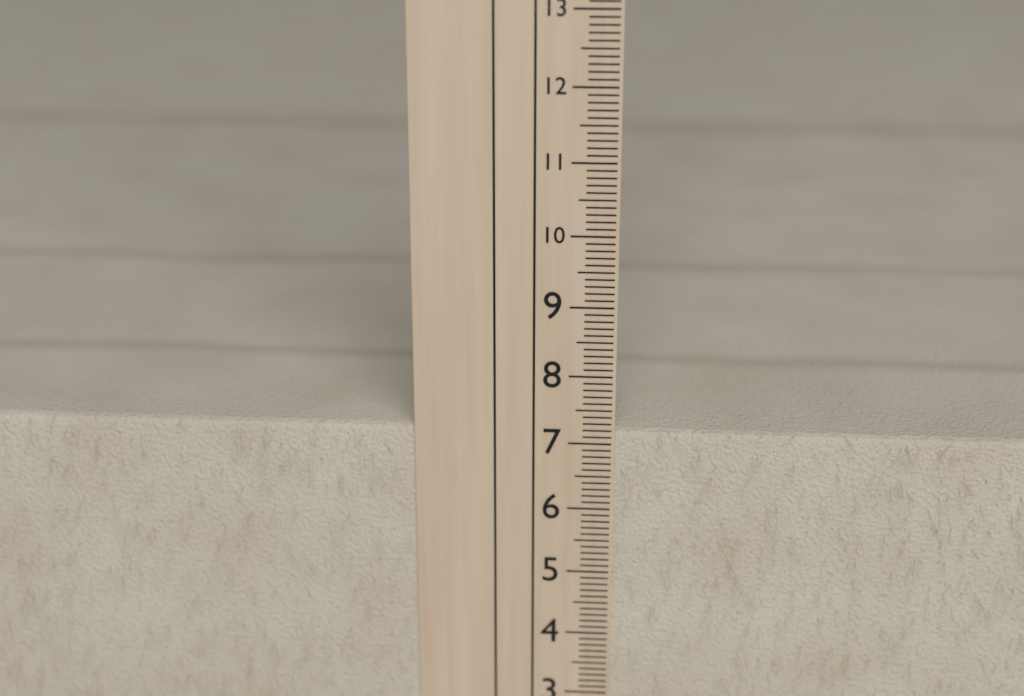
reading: 7.2 cm
